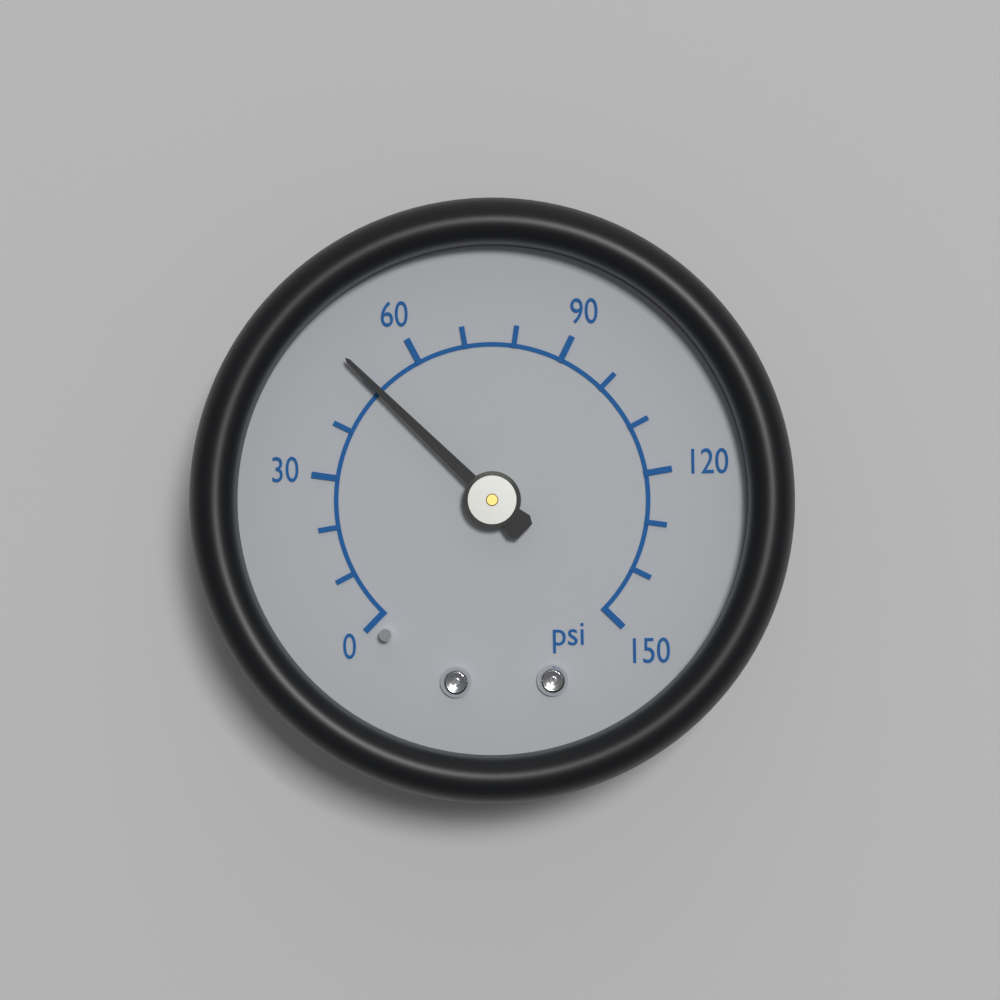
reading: 50 psi
